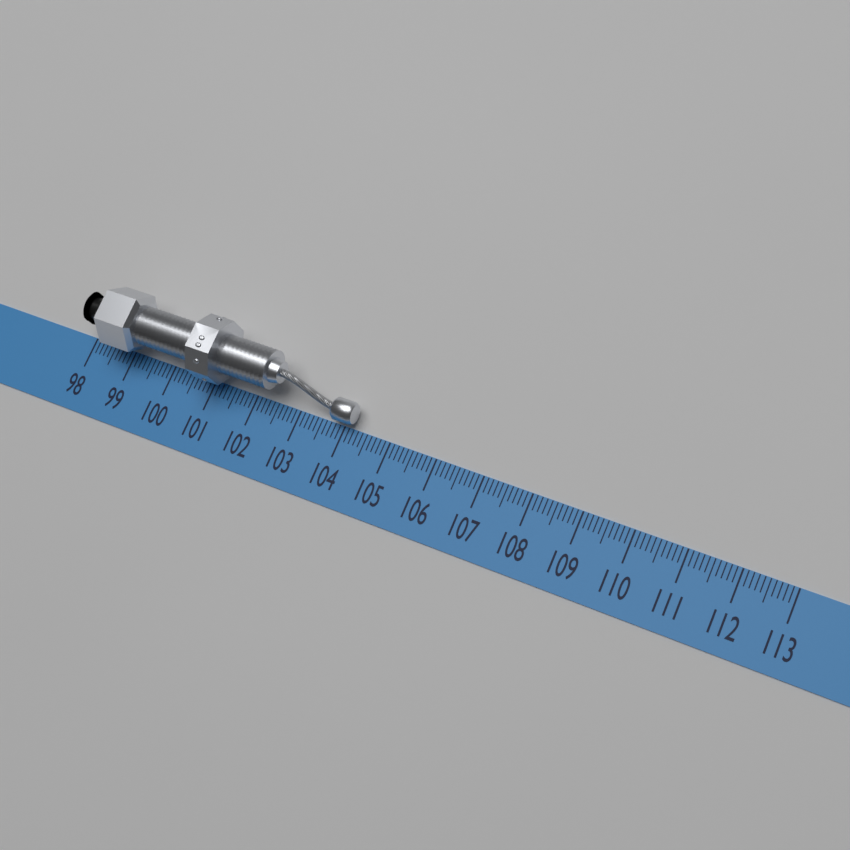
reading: 104.2 (no unit)
